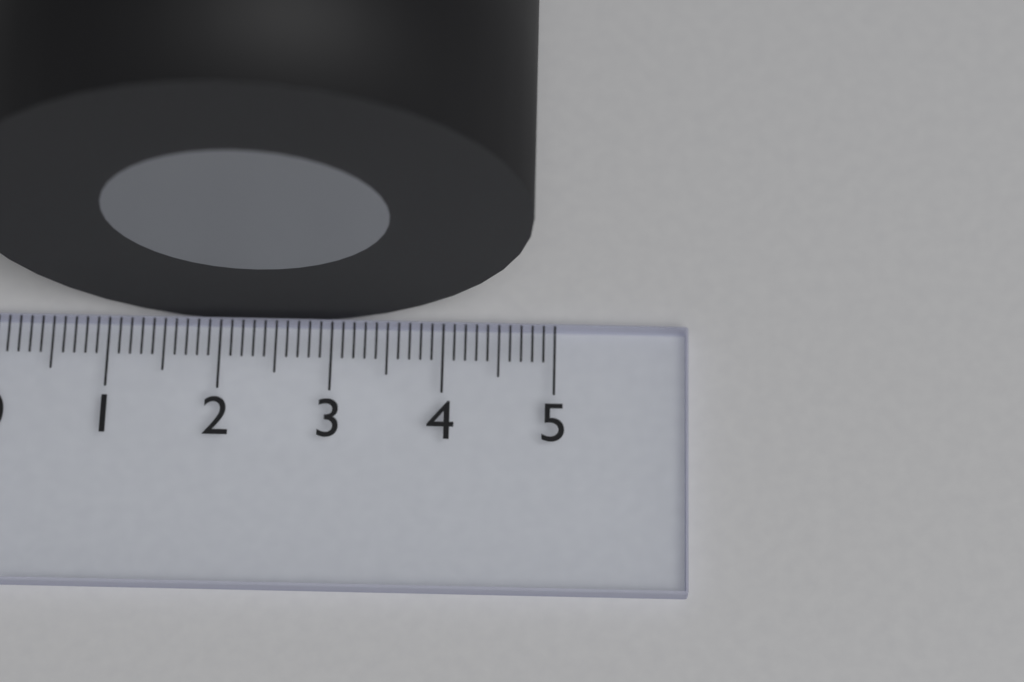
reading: 4.8 (no unit)
